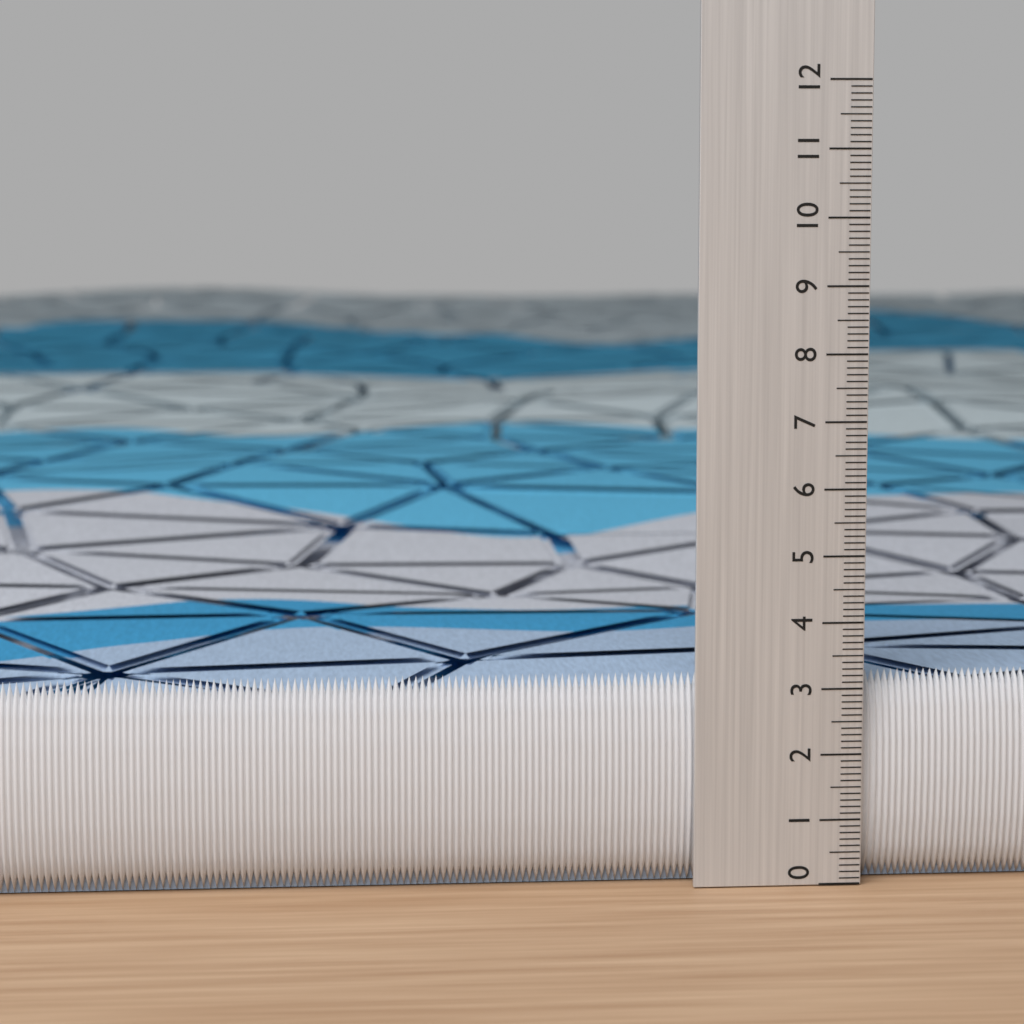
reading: 3.2 (no unit)
